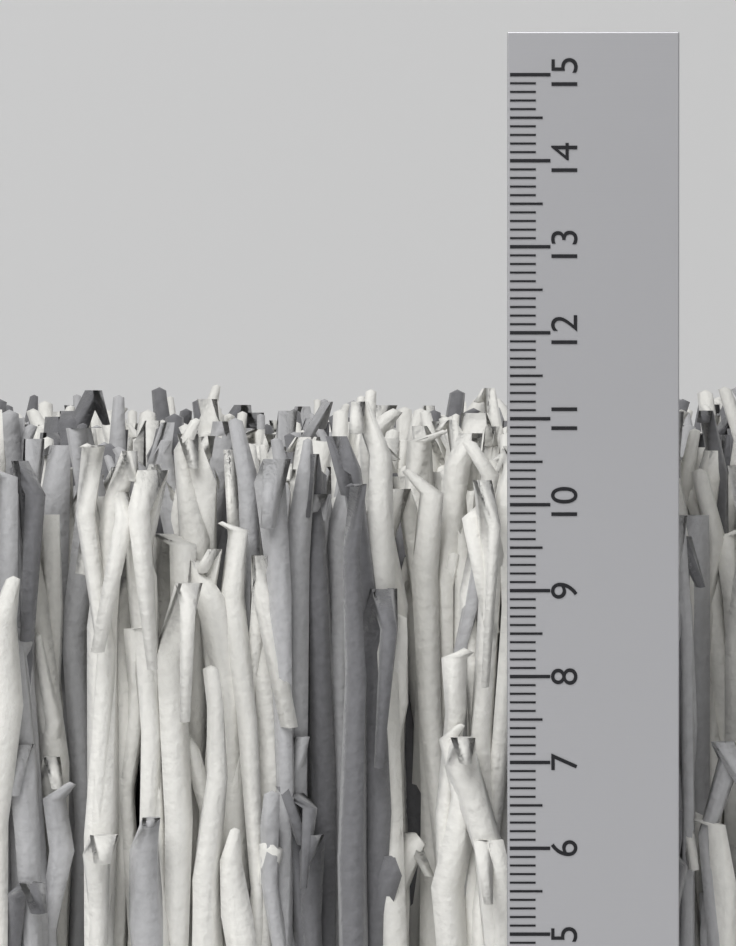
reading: 11.5 cm
